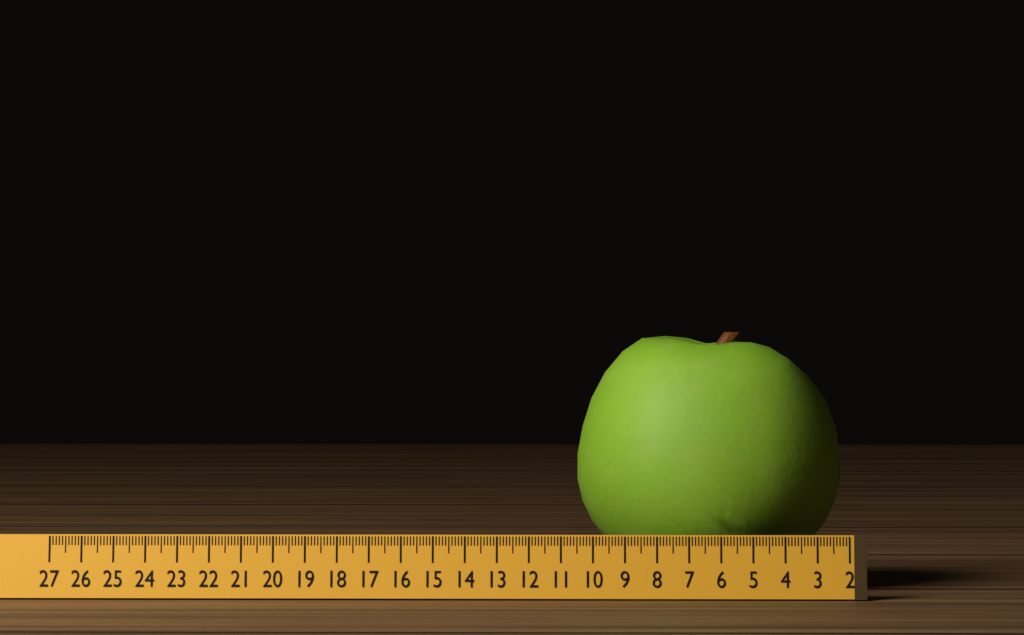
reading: 10.5 (no unit)
